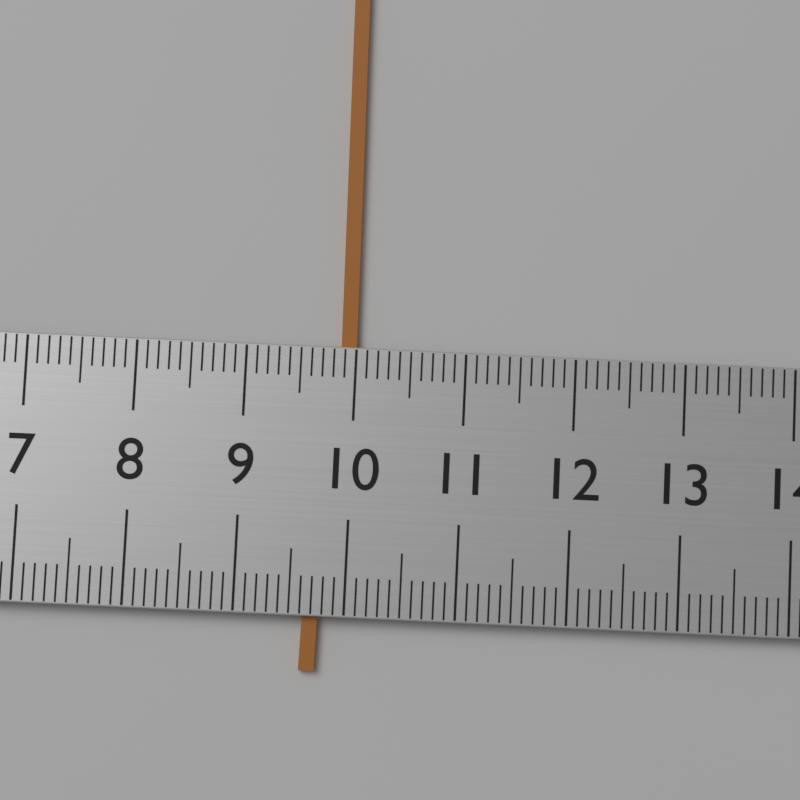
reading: 10.0 (no unit)
